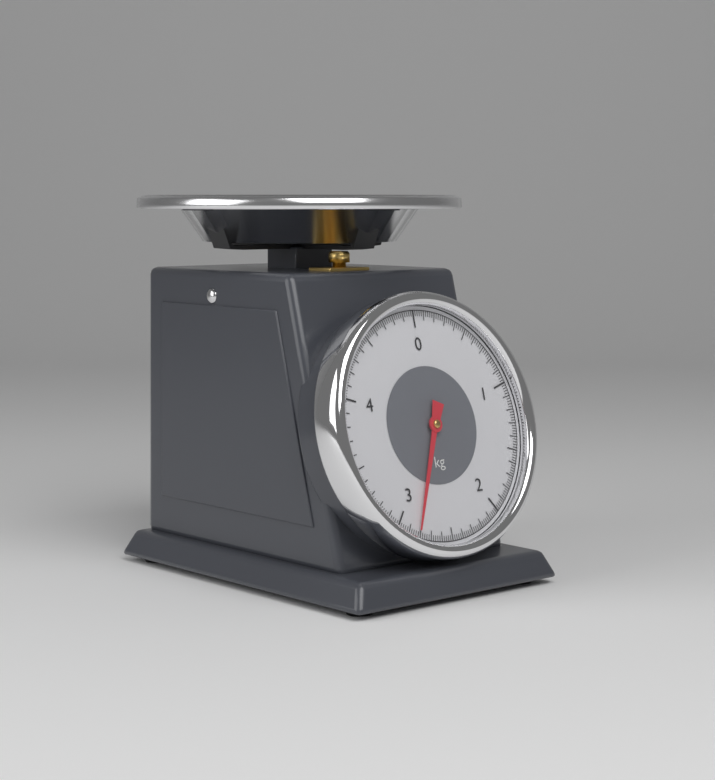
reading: 2.82 kg
